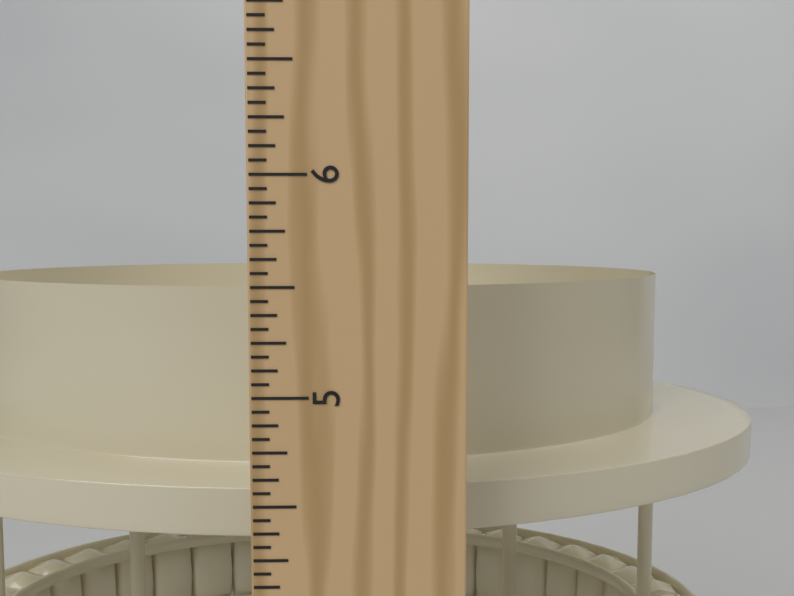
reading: 5.4375 in
